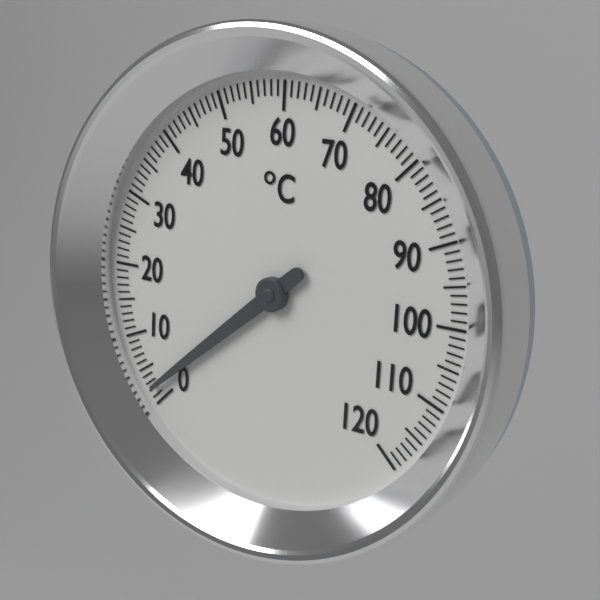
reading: 2 °C
